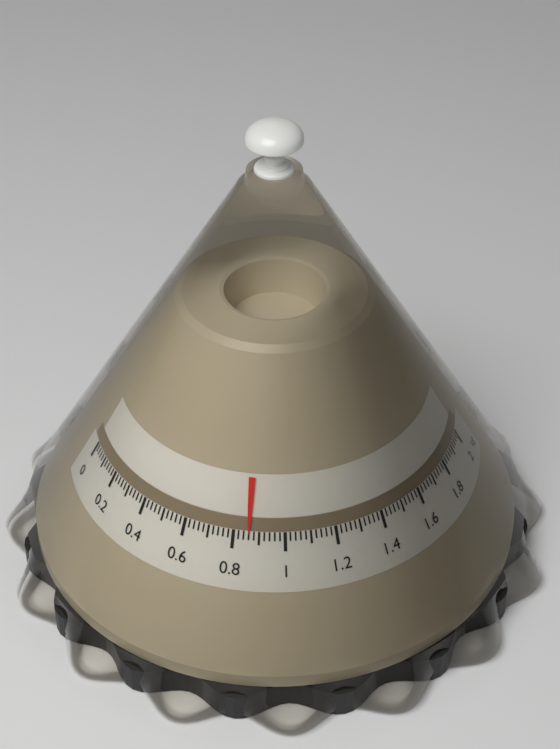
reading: 0.86 kg
